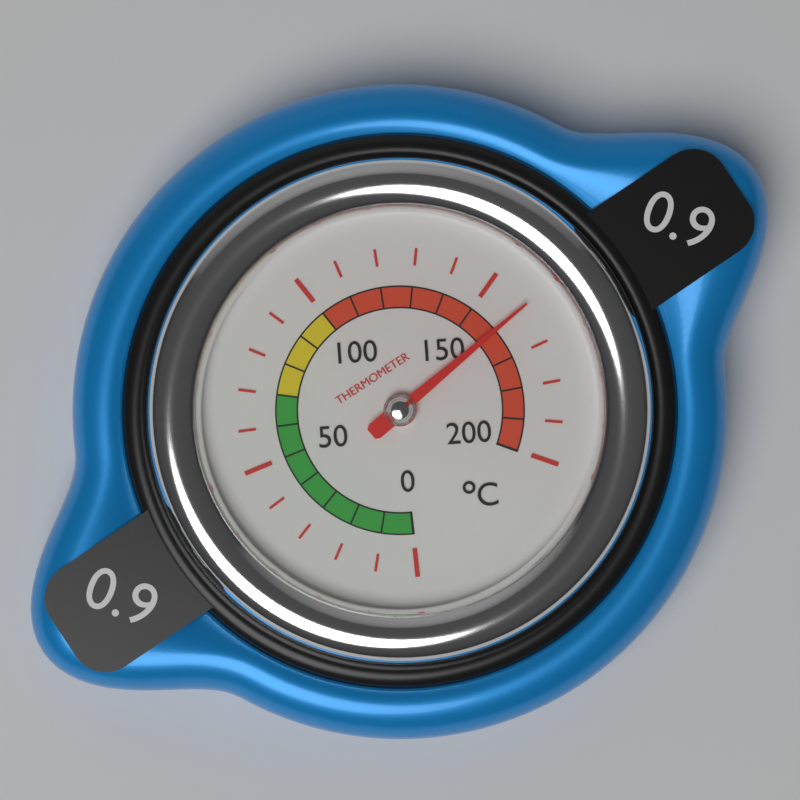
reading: 160 °C
